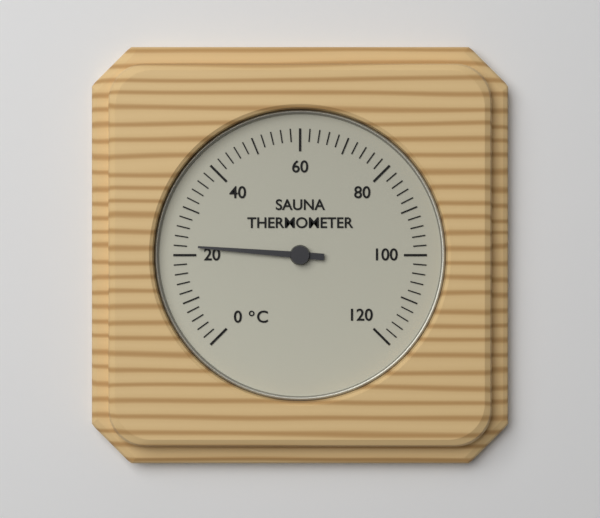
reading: 22 °C
